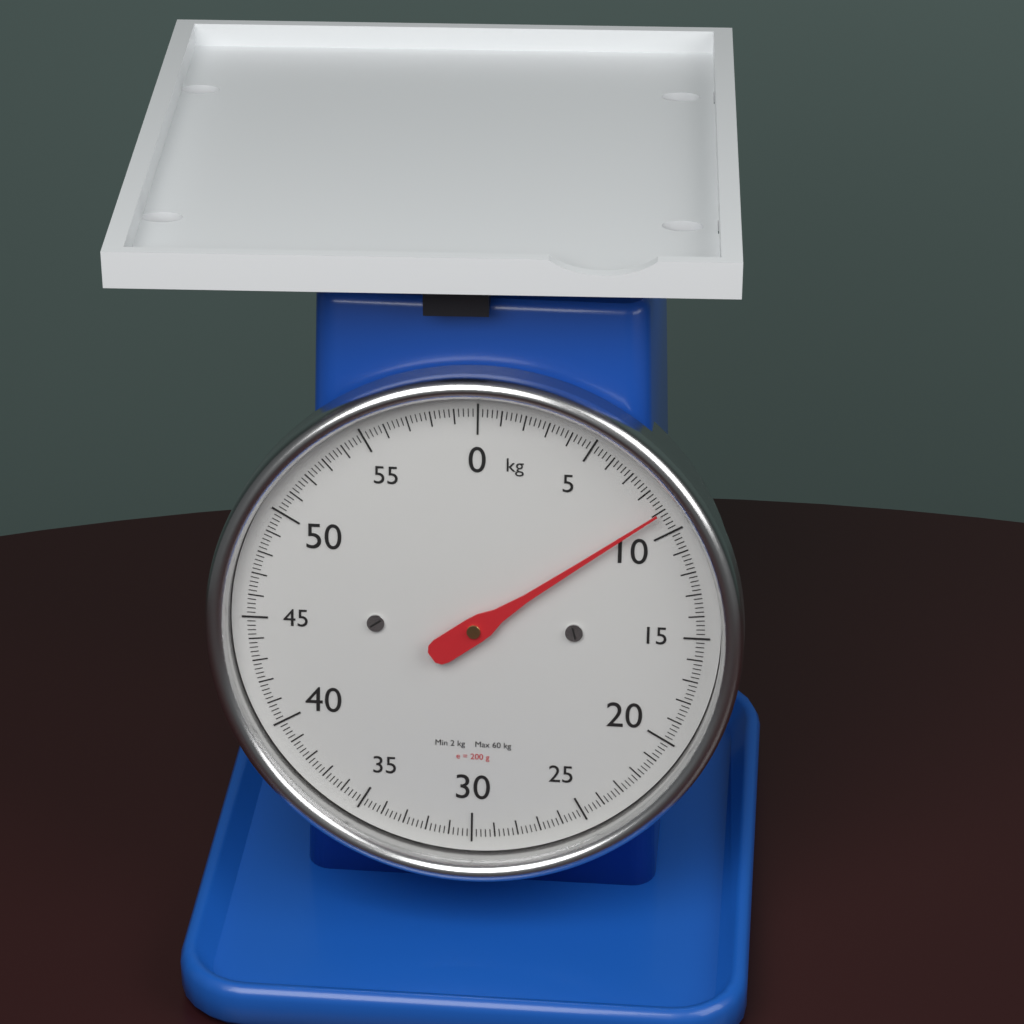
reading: 9.0 kg
